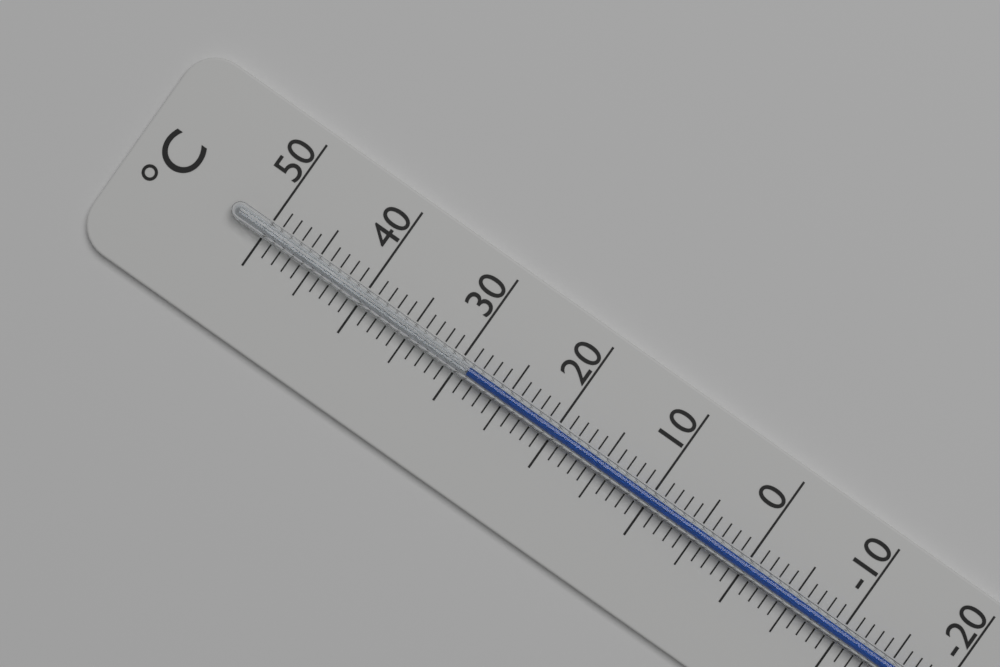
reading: 29 °C
